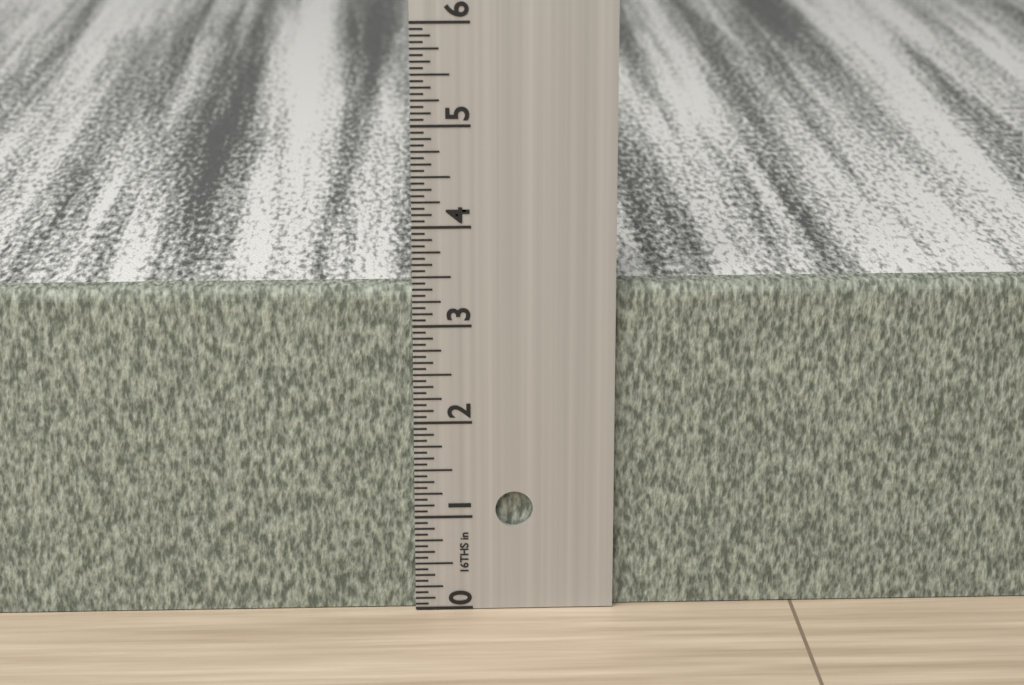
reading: 3.3750 in
